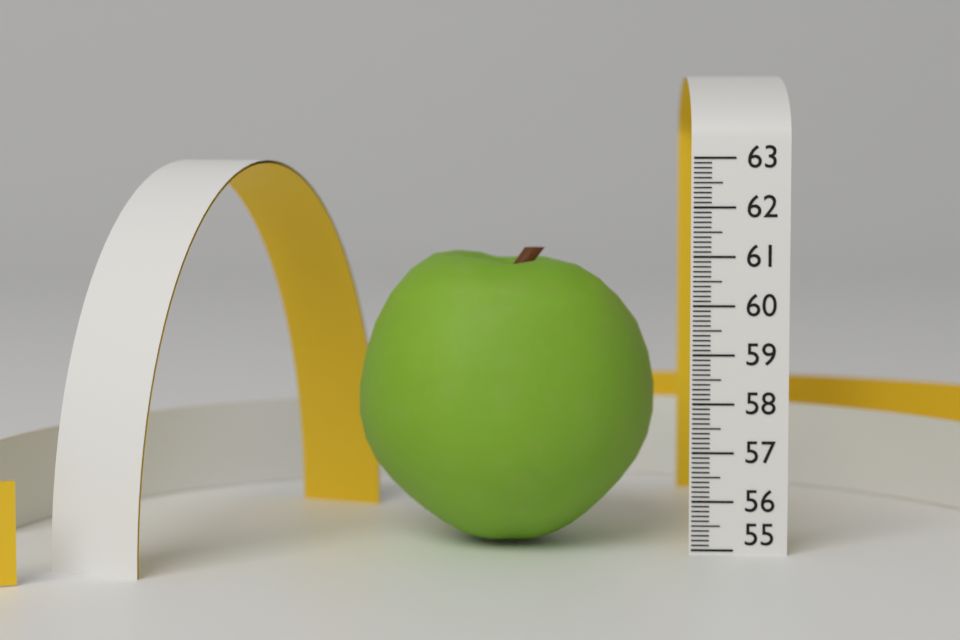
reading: 61.1 (no unit)
